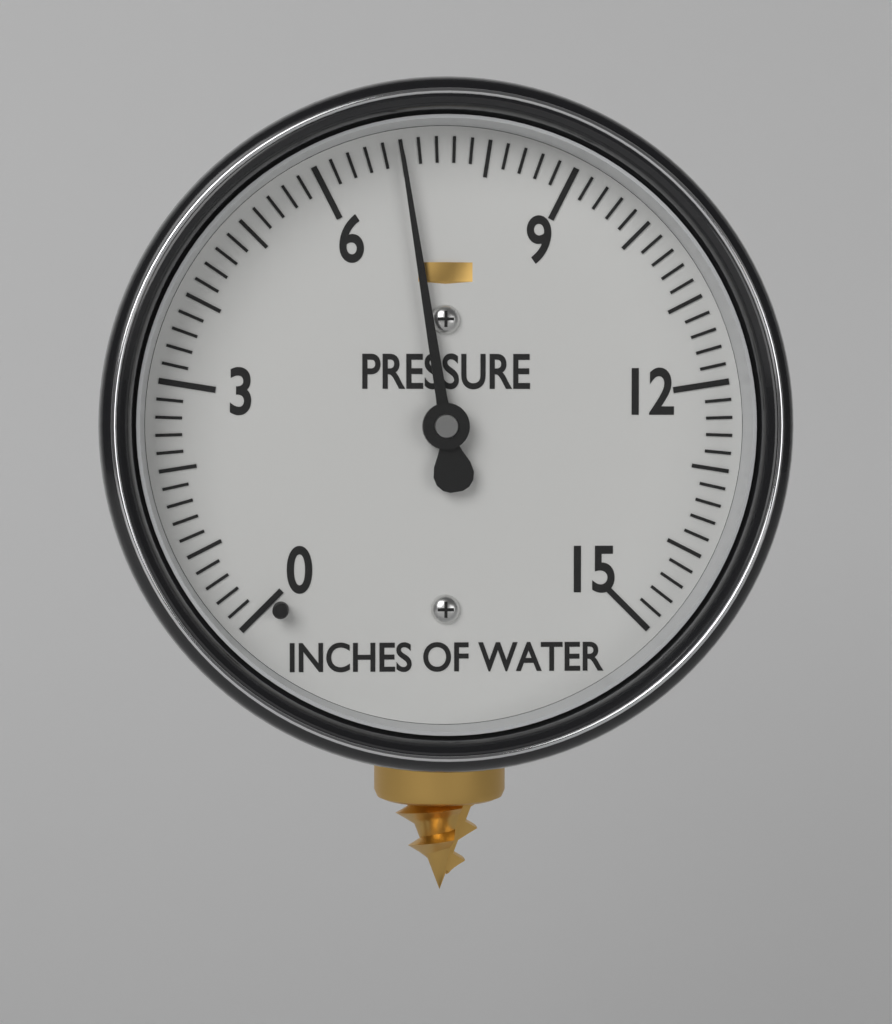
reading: 7.0 inches of water
